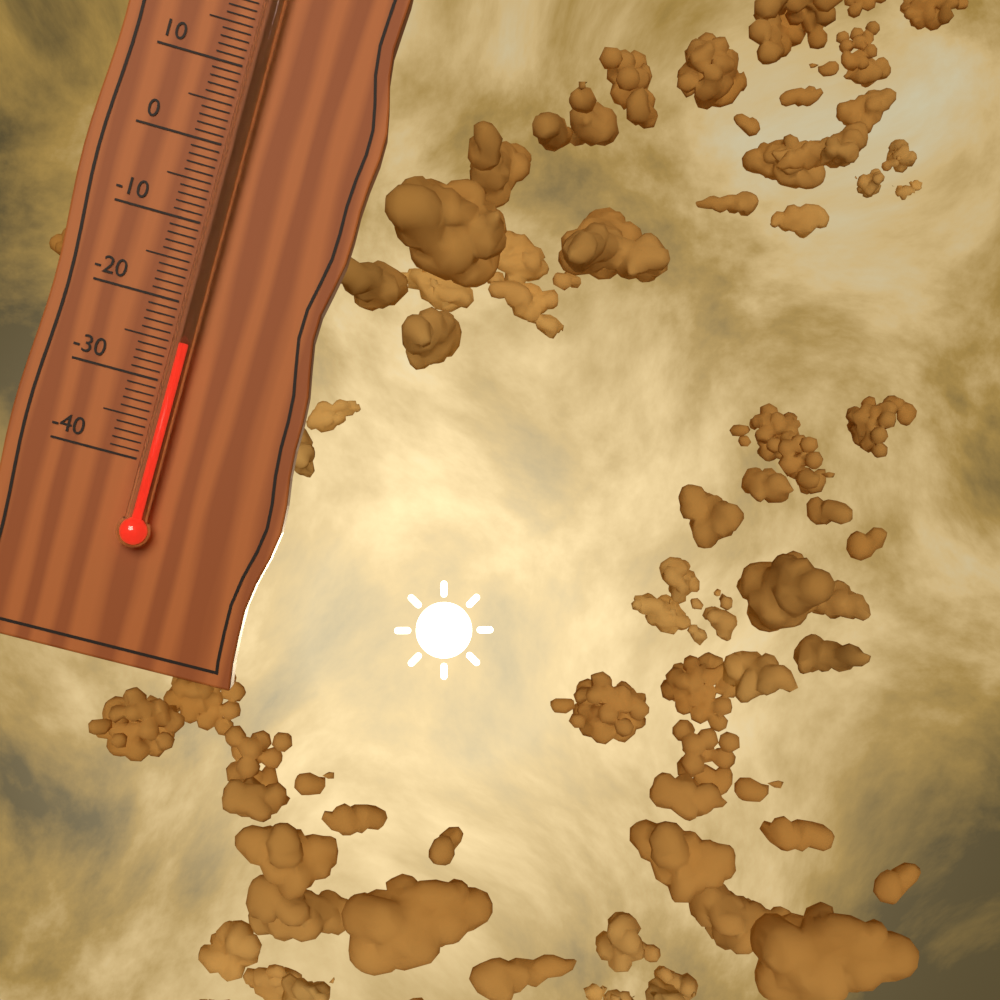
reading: -25 °C
